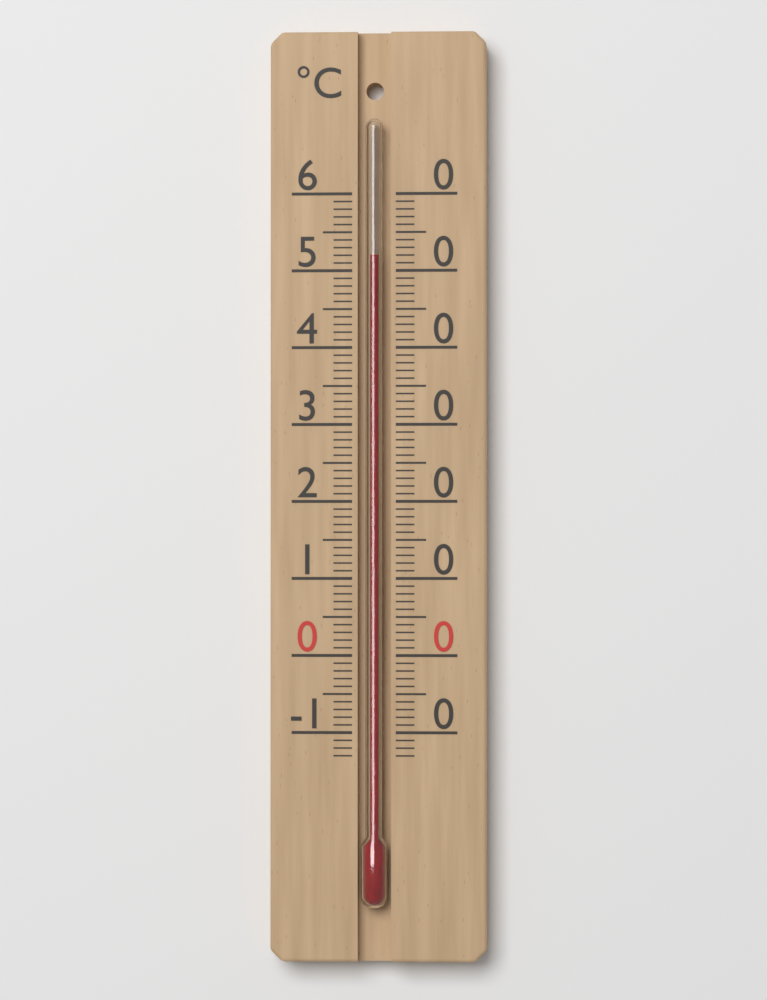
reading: 52 °C
